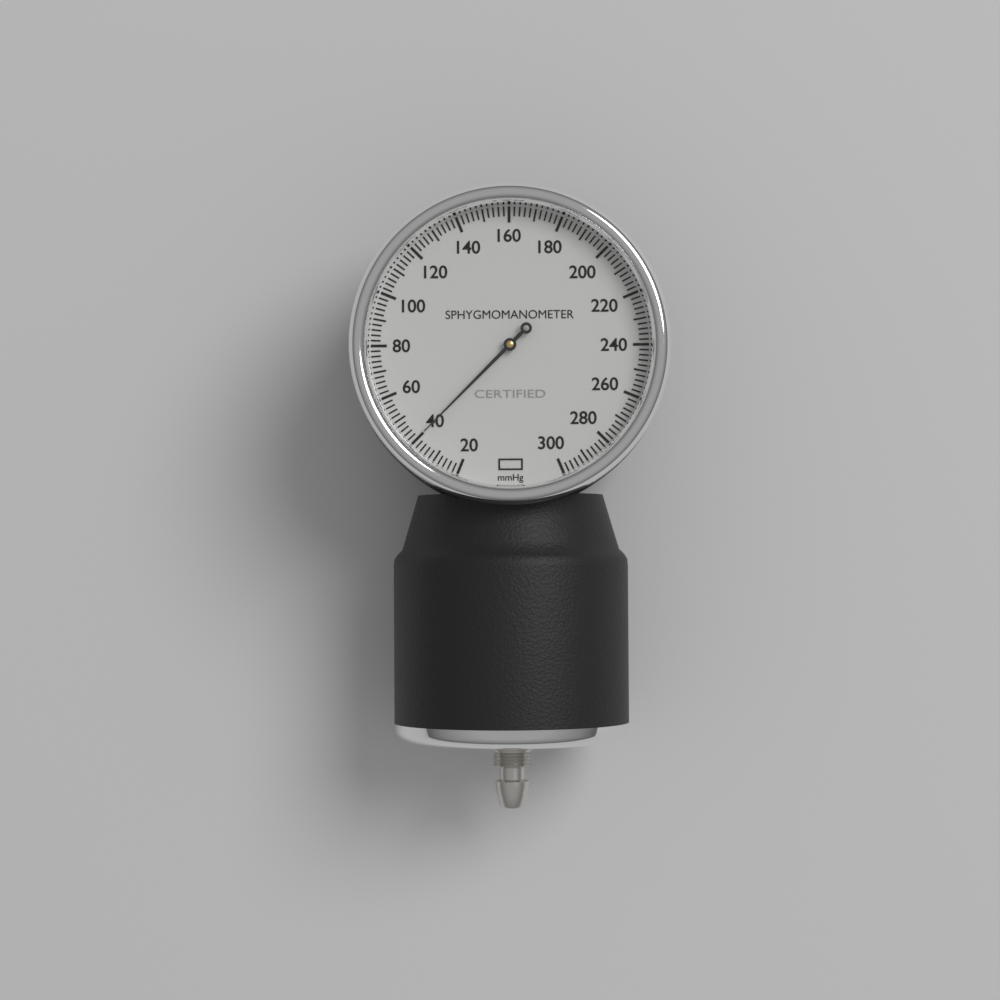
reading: 40 mmHg
